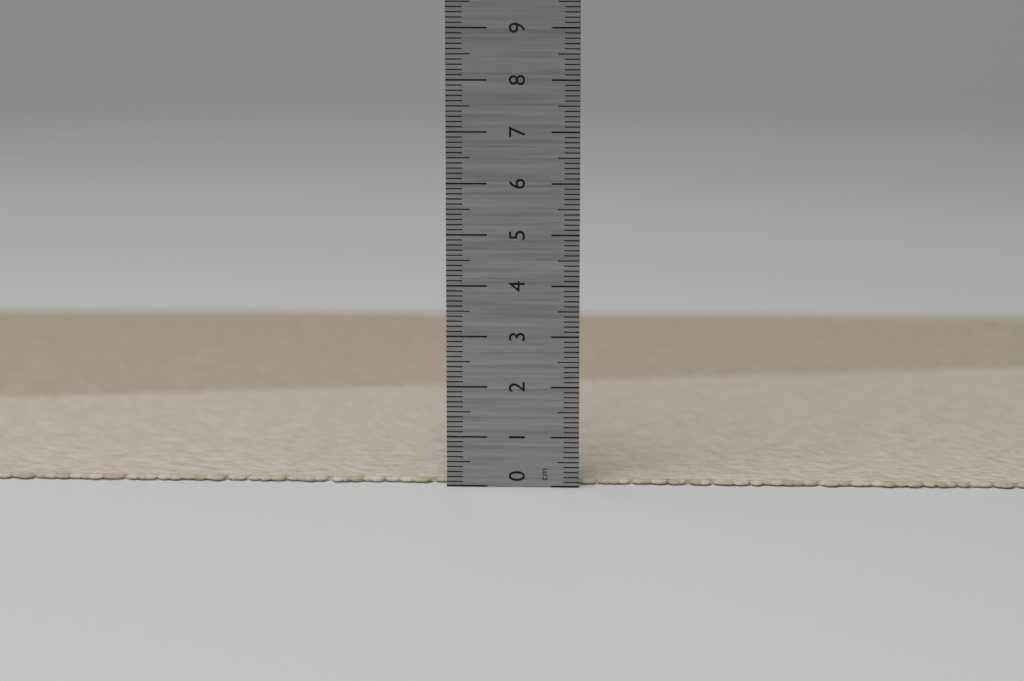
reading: 0.1 cm
